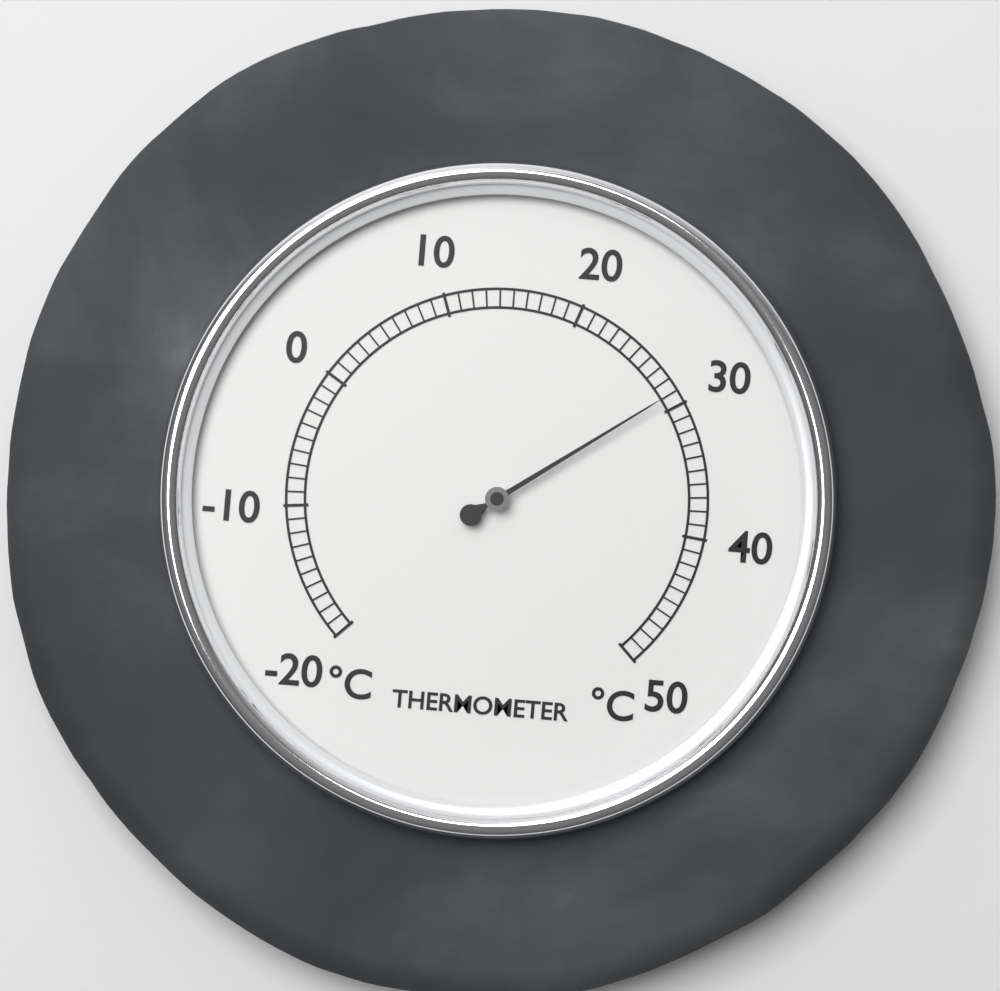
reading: 29 °C
